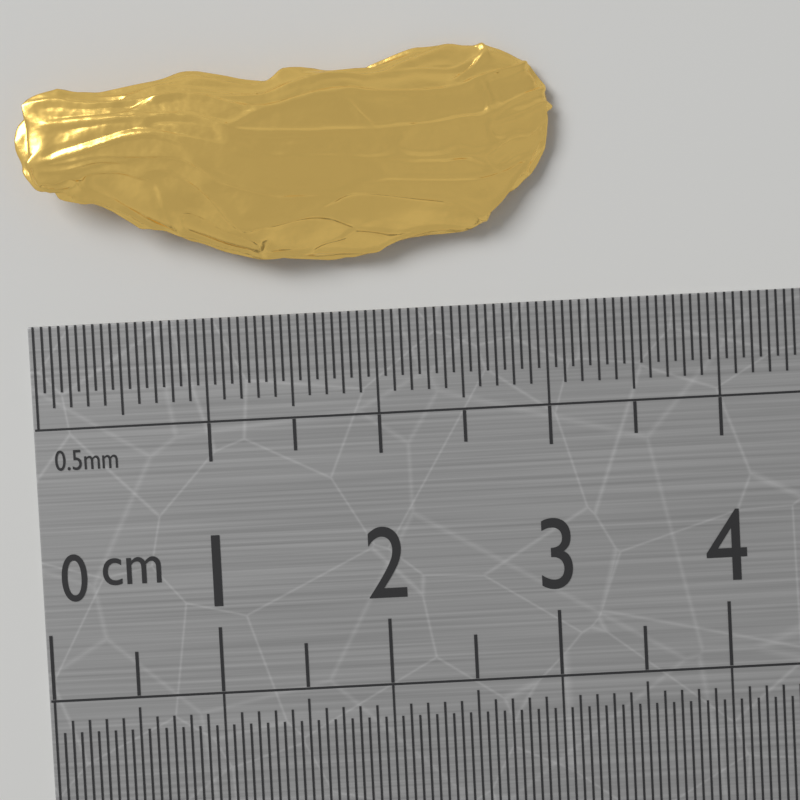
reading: 3.10 cm
